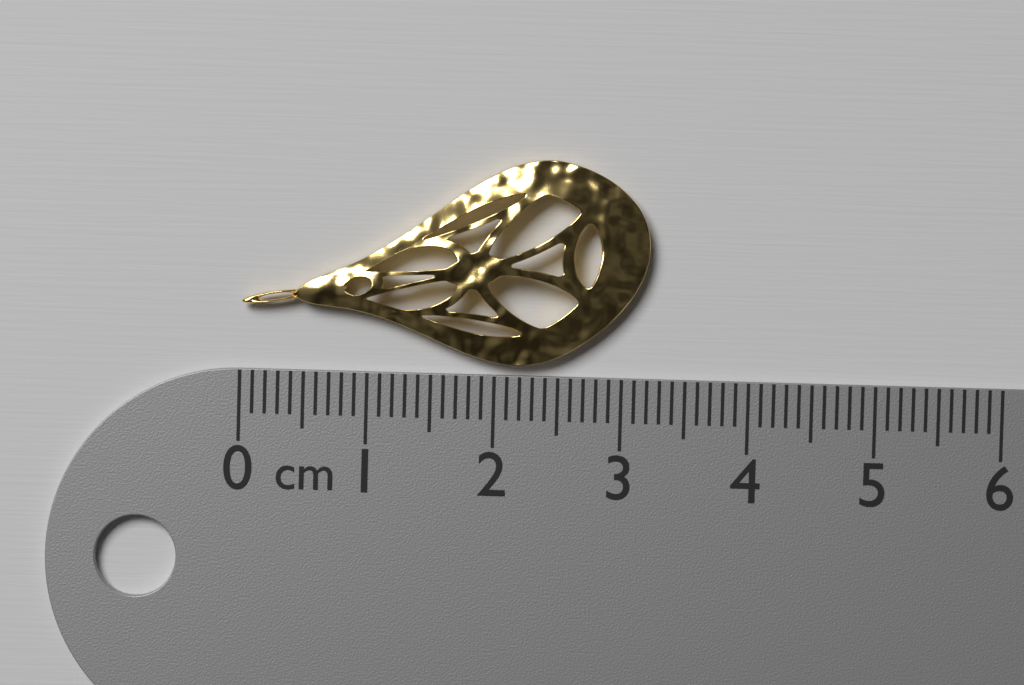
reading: 3.2 cm
